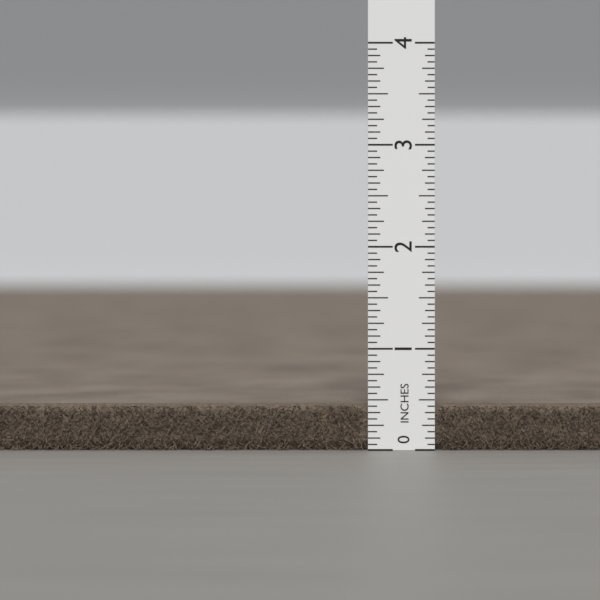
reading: 0.4500 in
